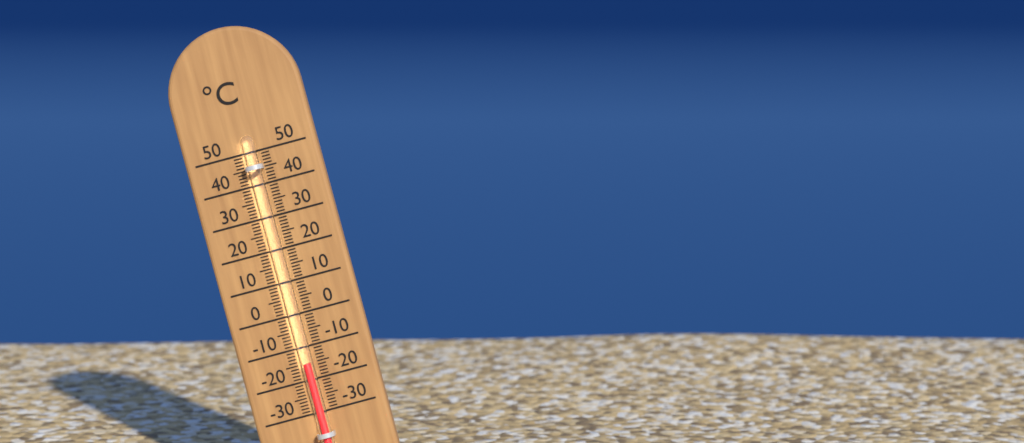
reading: -15 °C
